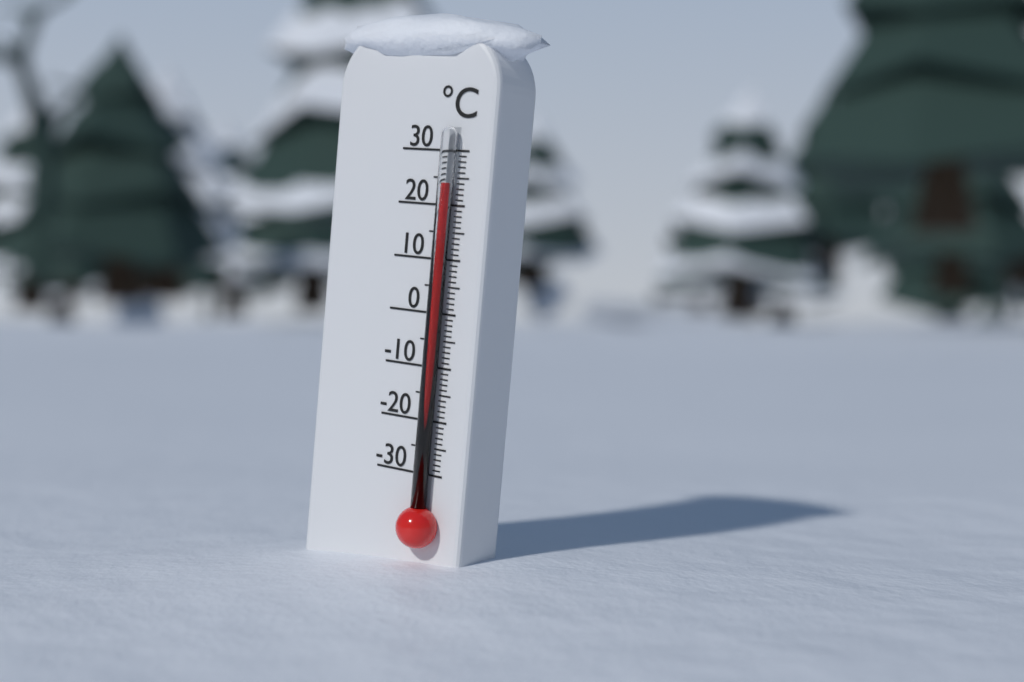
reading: 24 °C
